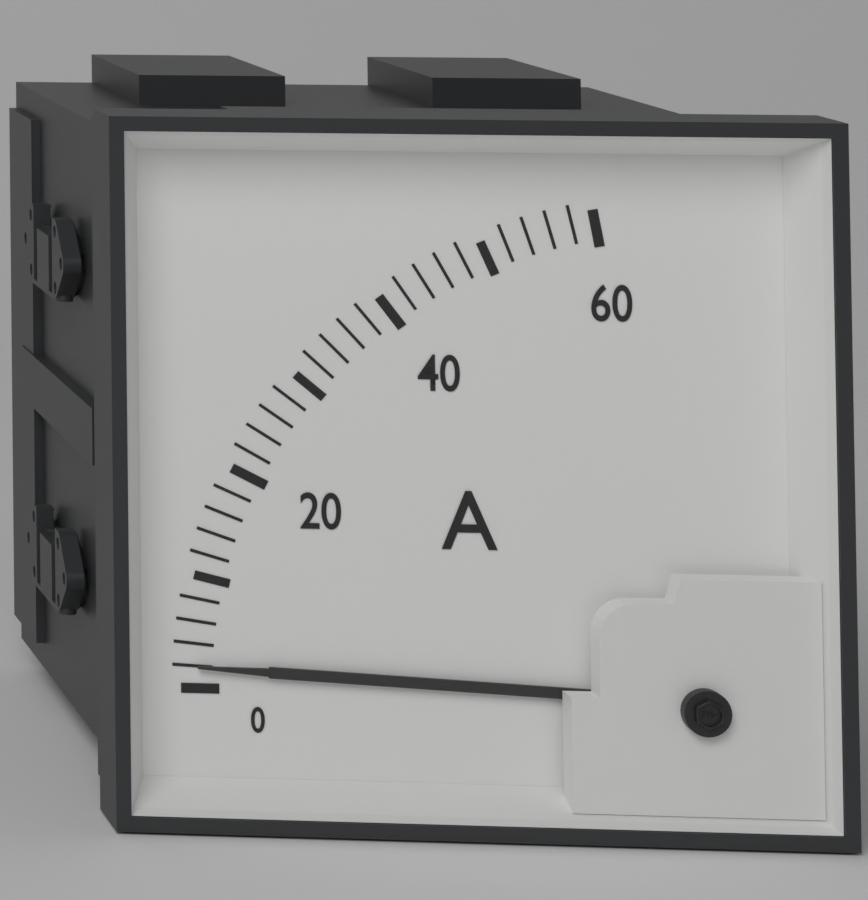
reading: 2 A
